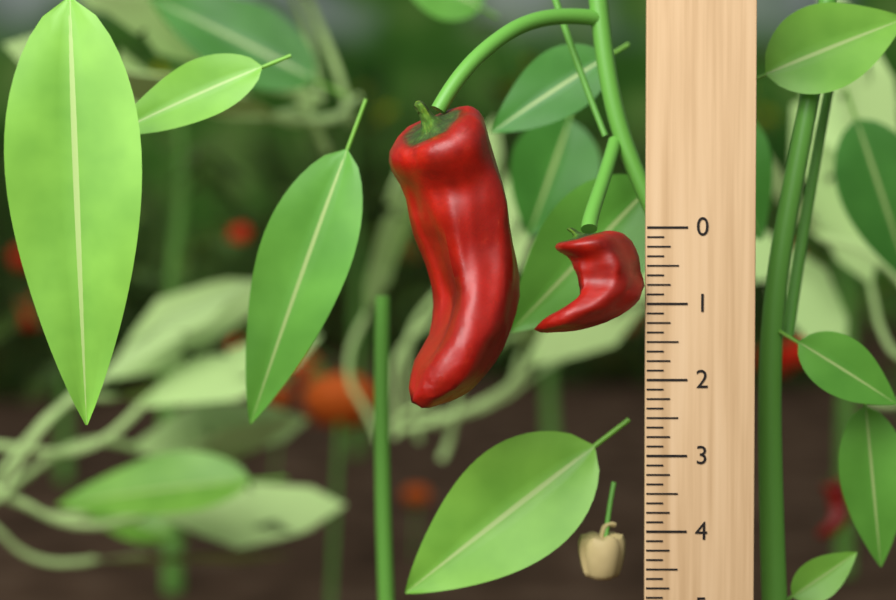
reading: 1.375 (no unit)
